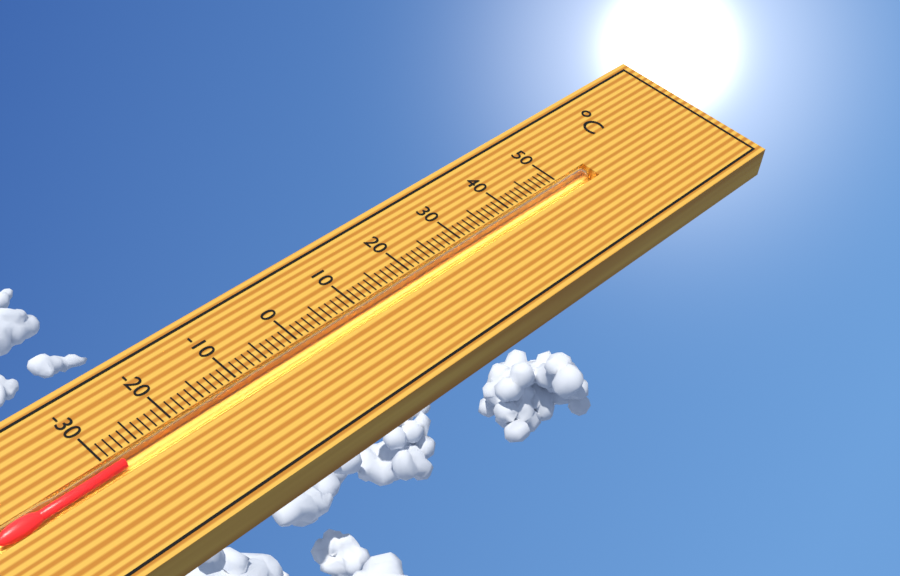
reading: -28 °C
